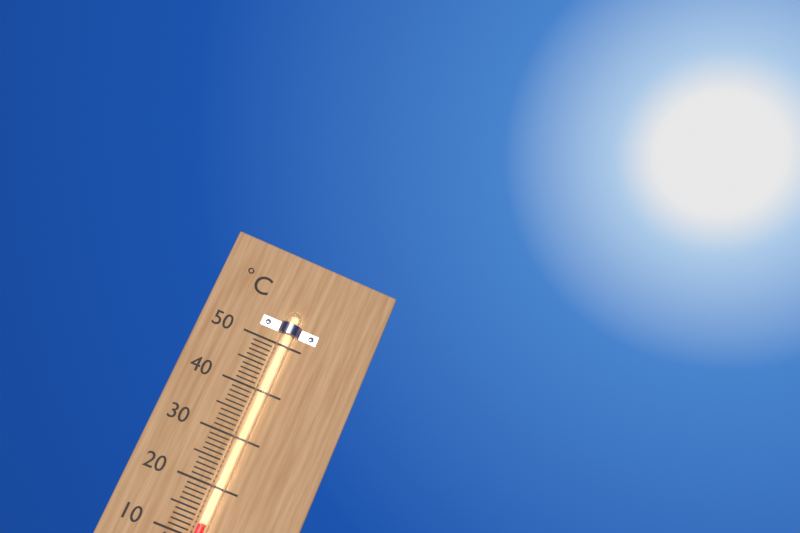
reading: 13 °C
